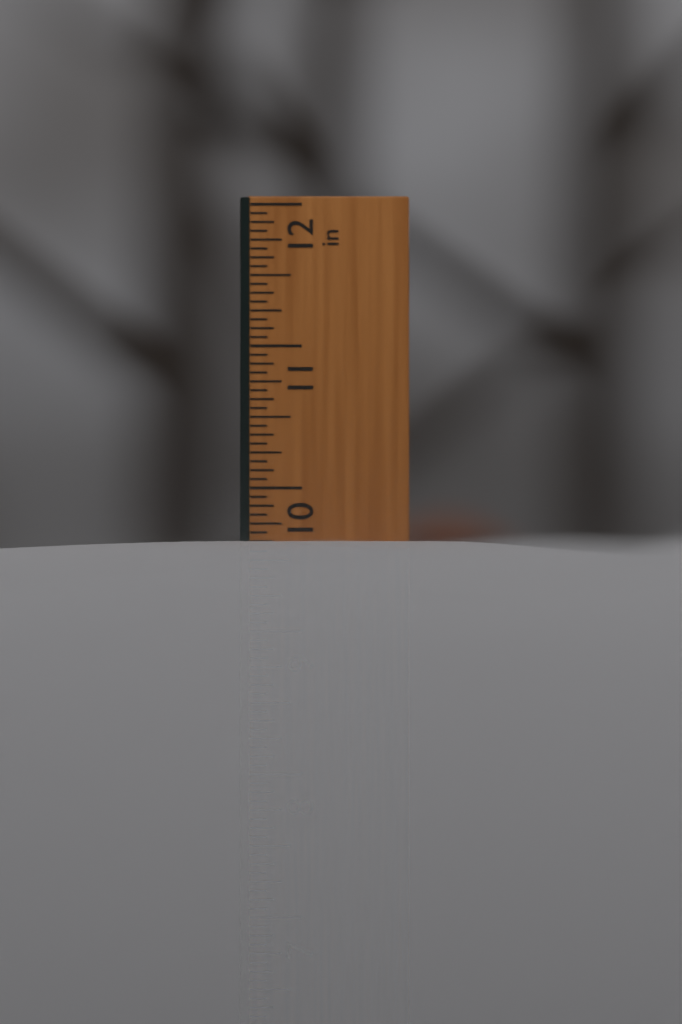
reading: 9.6250 in
